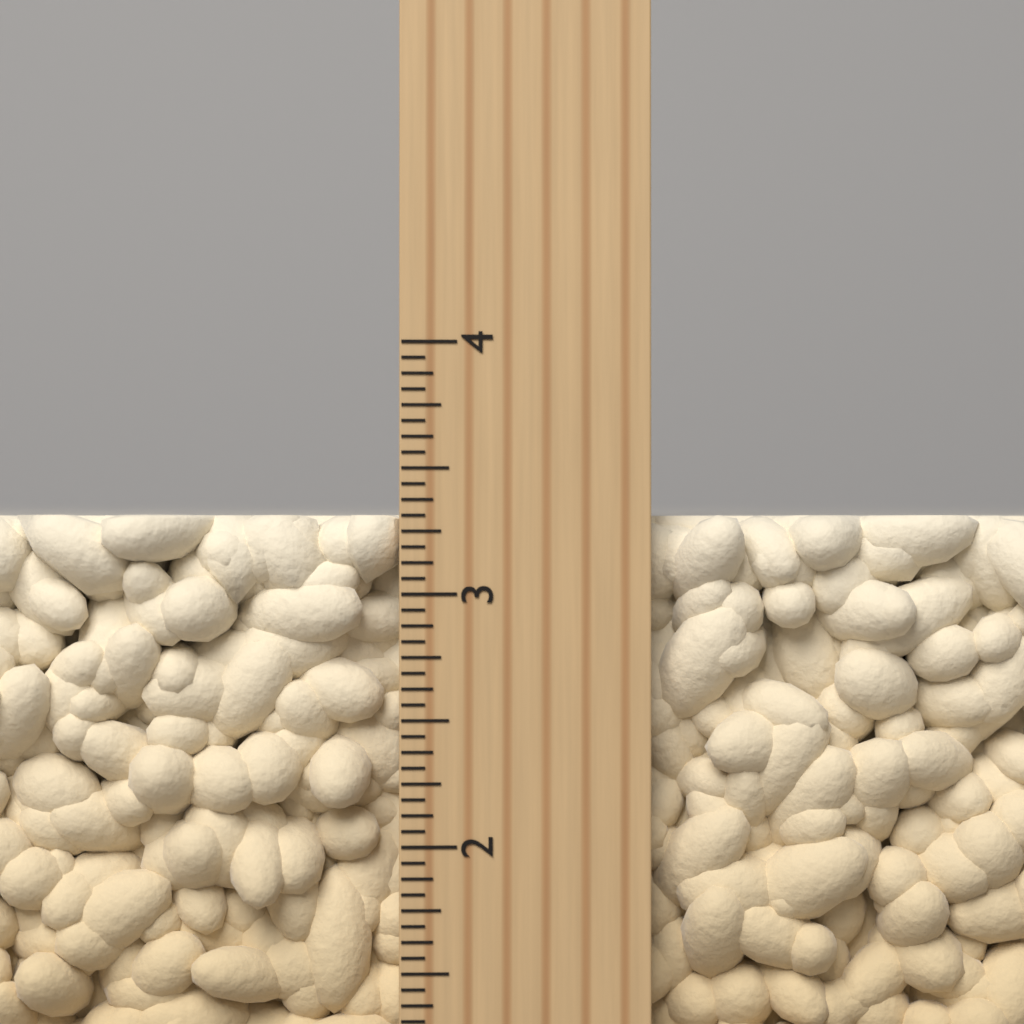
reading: 3.3125 inch
